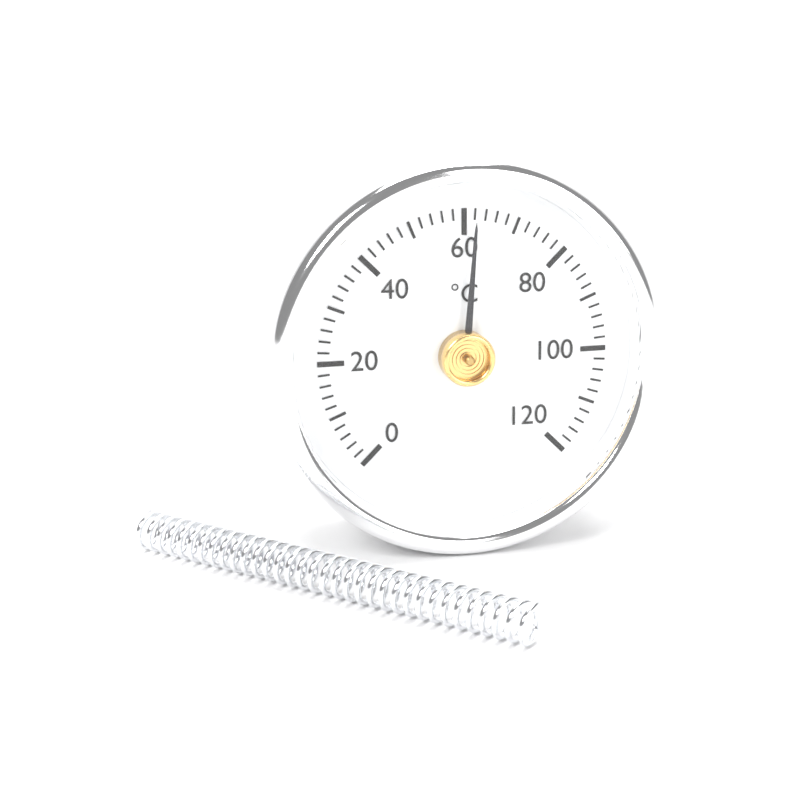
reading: 62 °C
